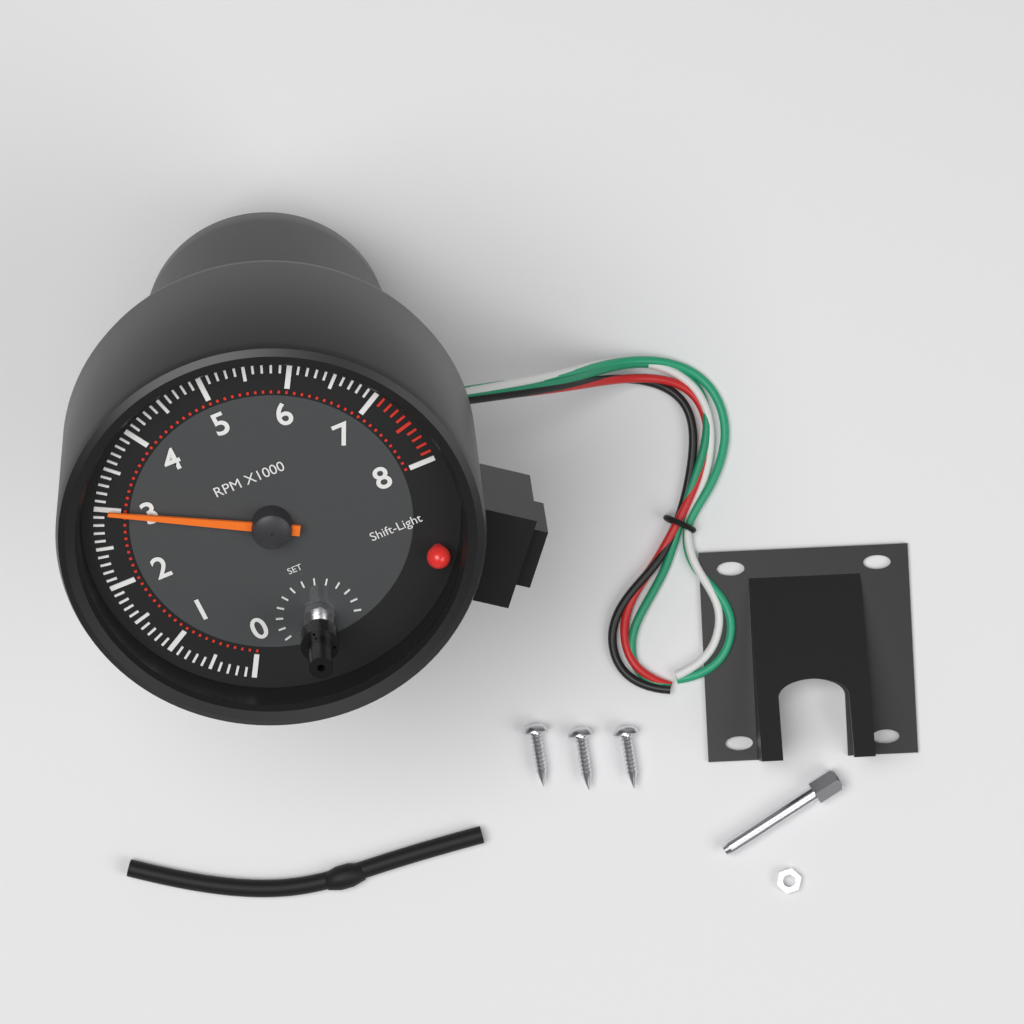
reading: 3000 RPM
